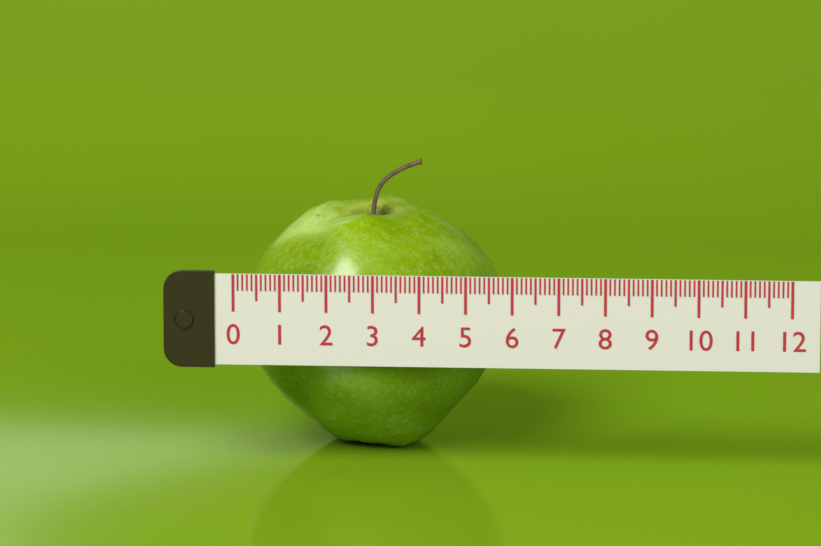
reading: 5.7 (no unit)
